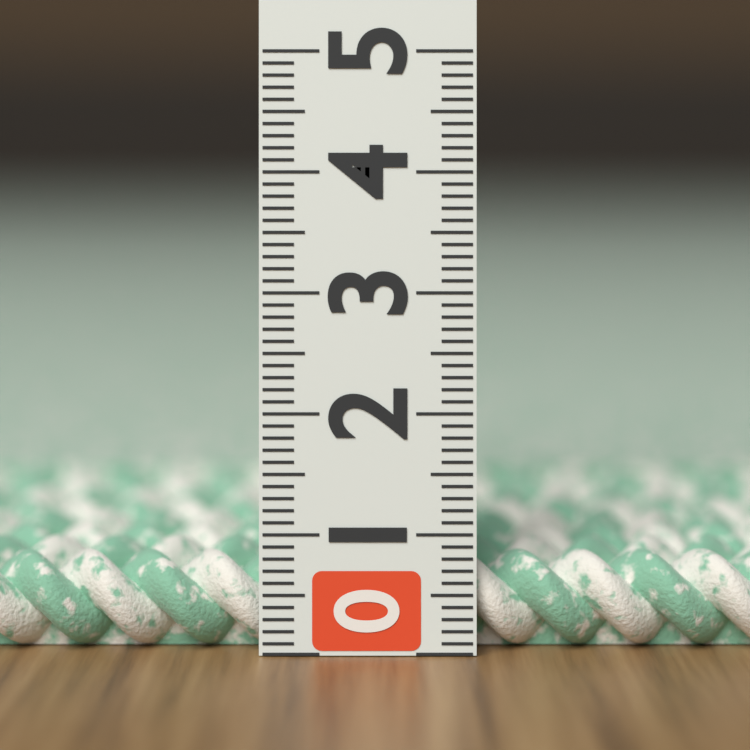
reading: 0.8 (no unit)
